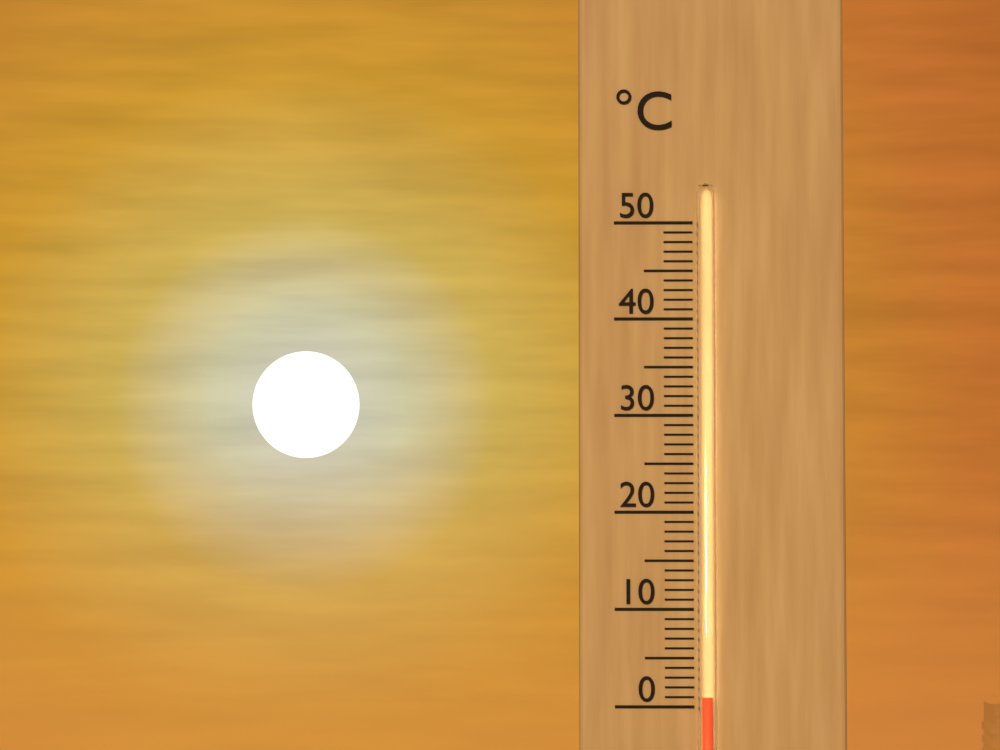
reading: 1 °C
